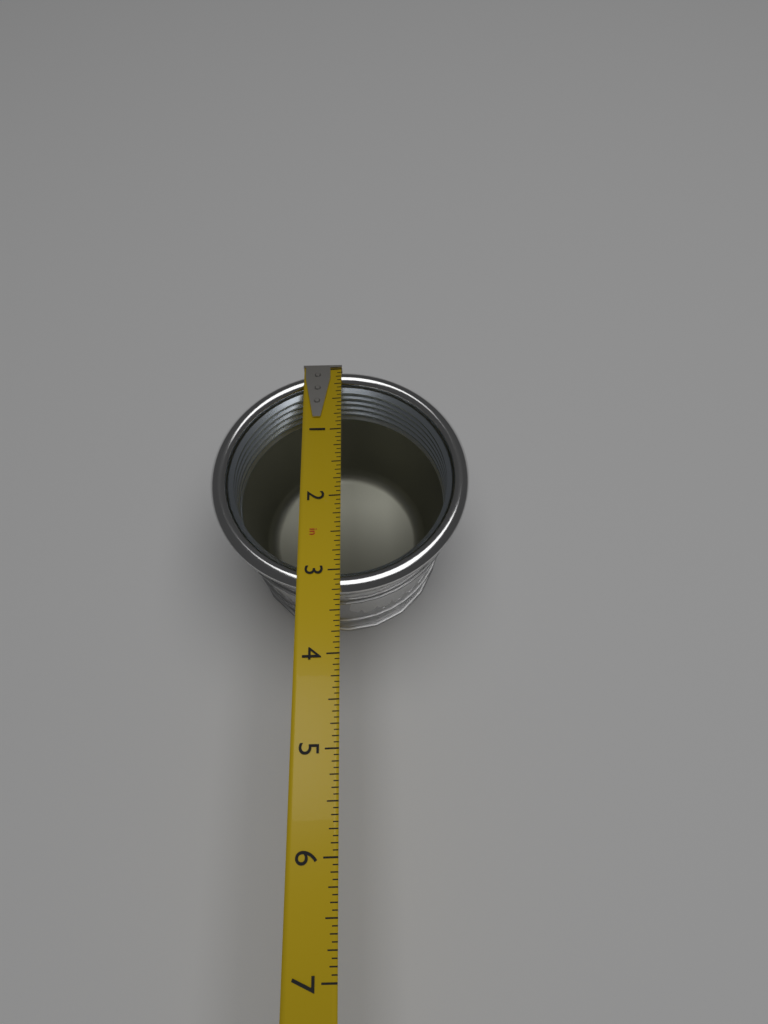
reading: 3.2500 in
